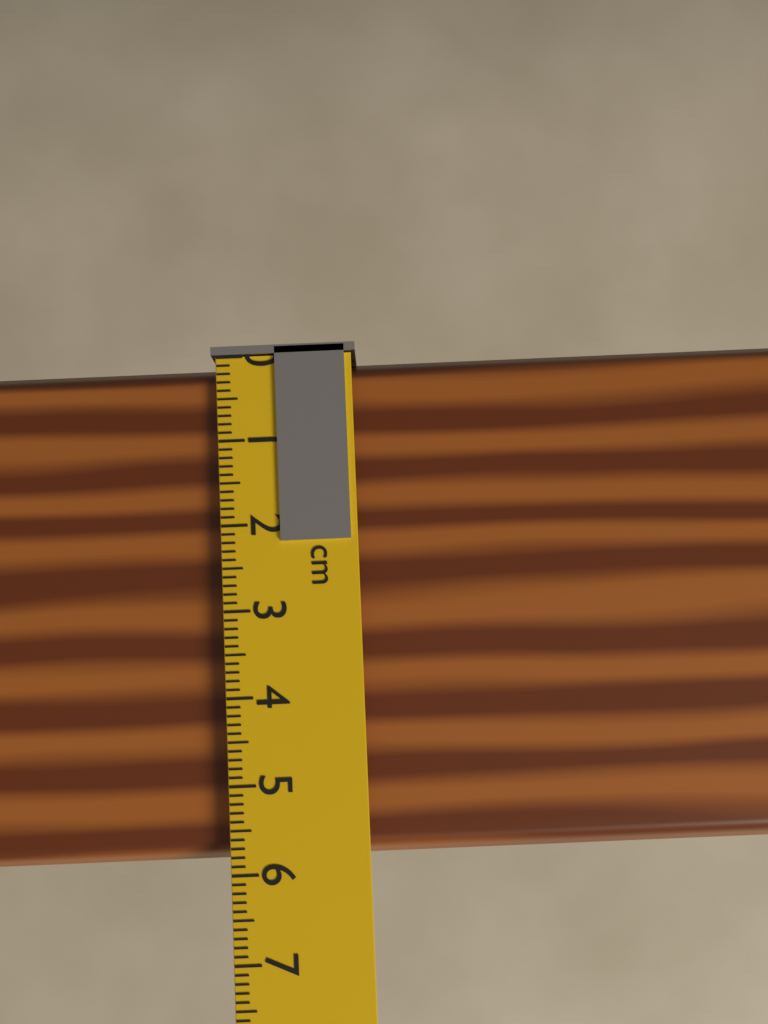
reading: 5.9 cm
